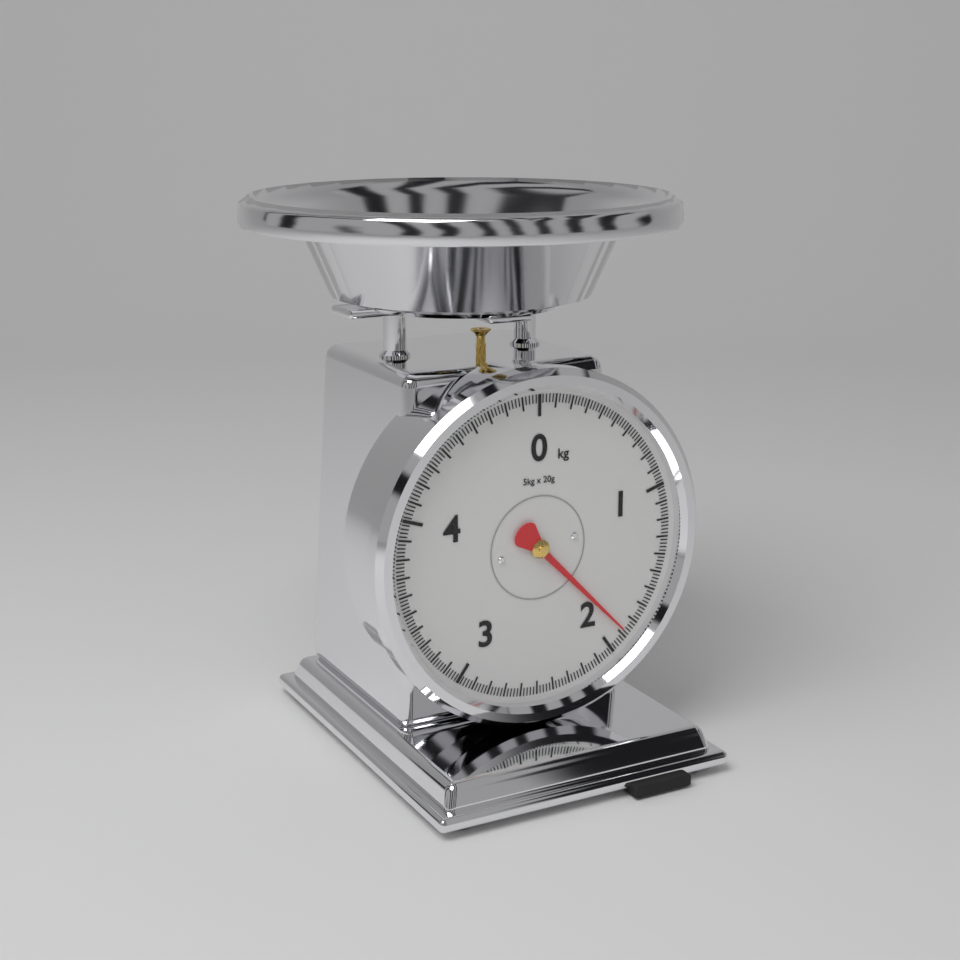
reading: 1.88 kg
